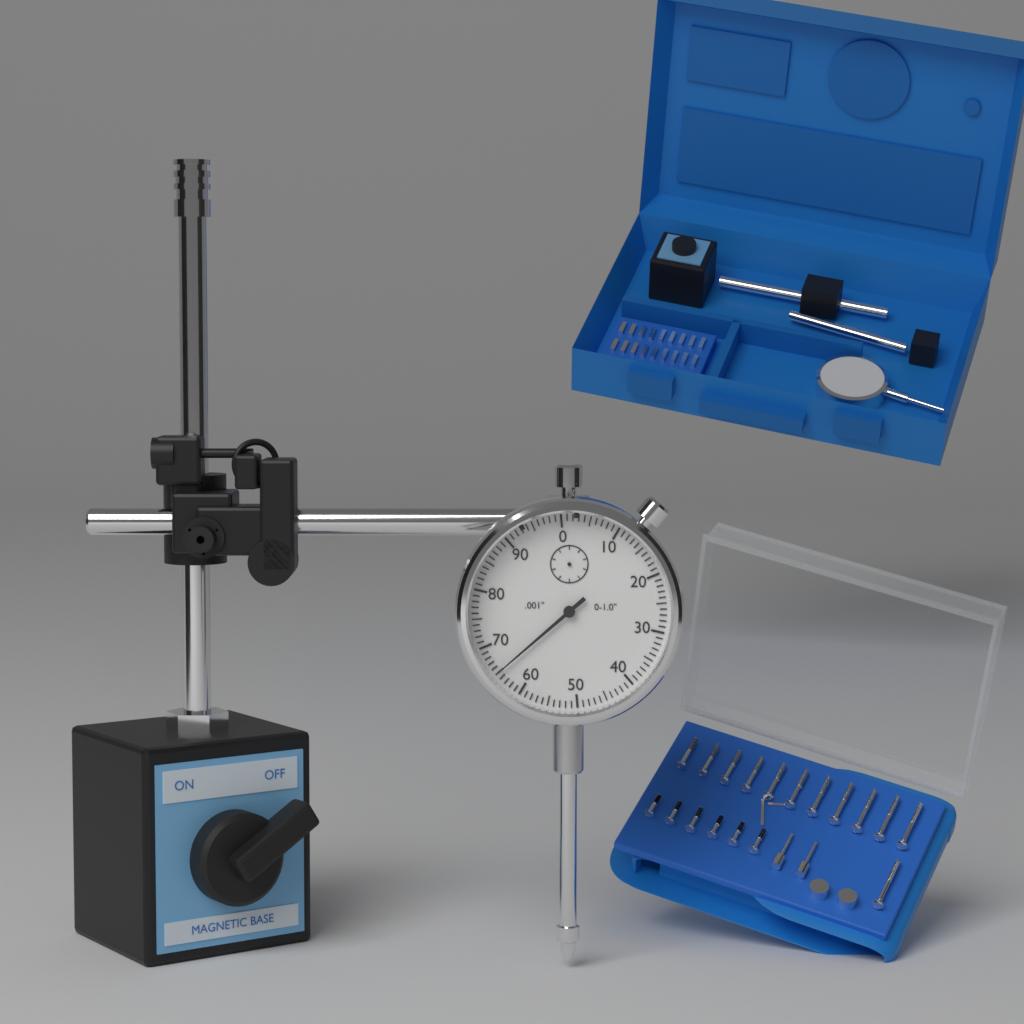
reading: 0.065 in
